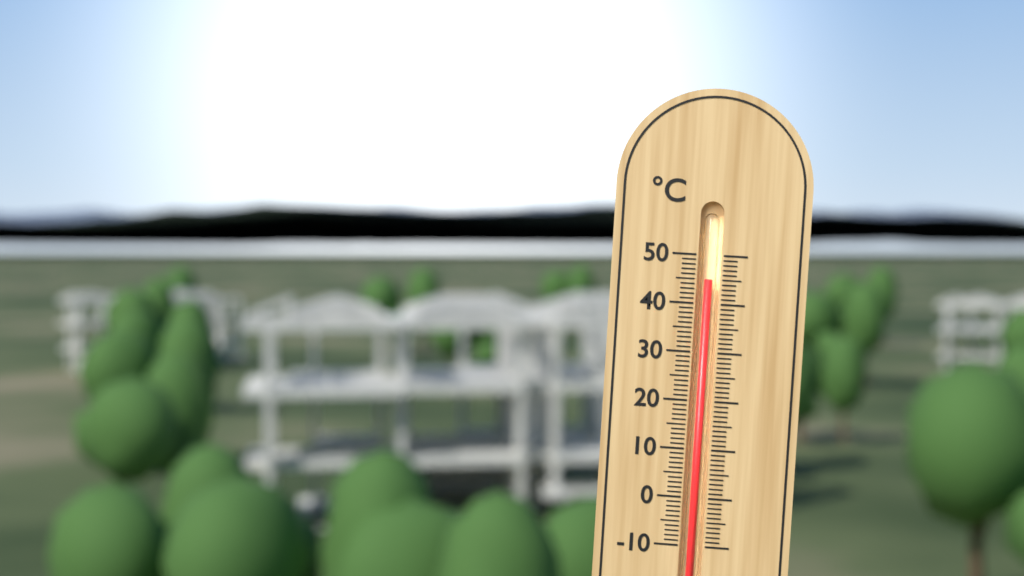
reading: 45 °C
